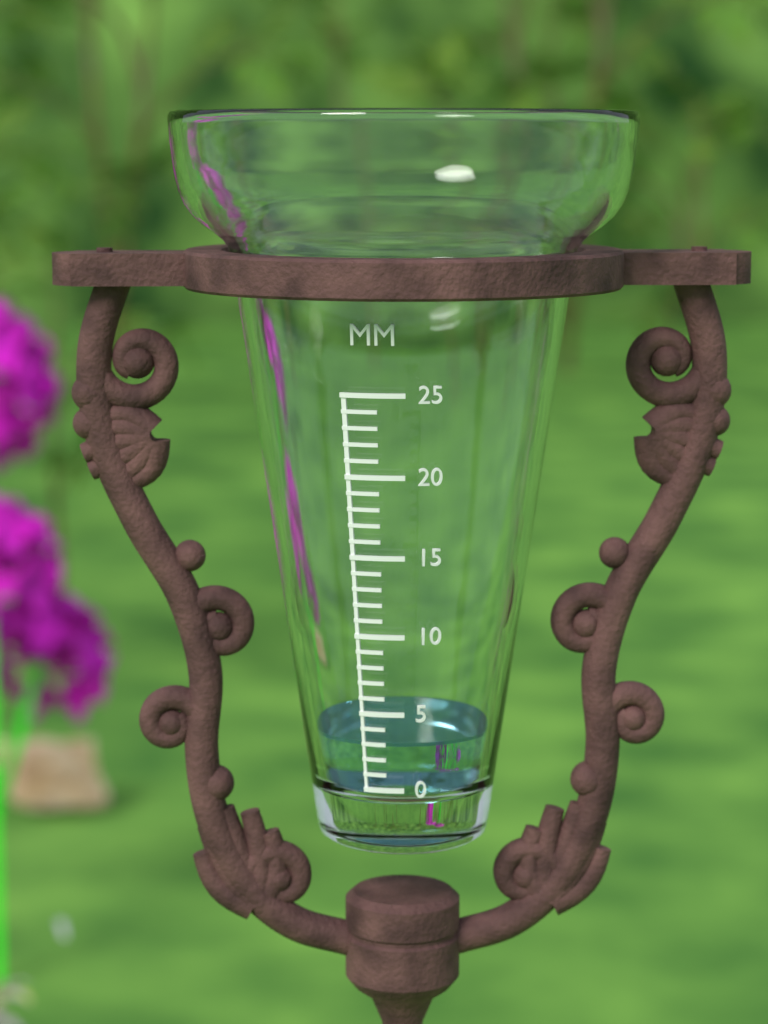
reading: 3 mm
